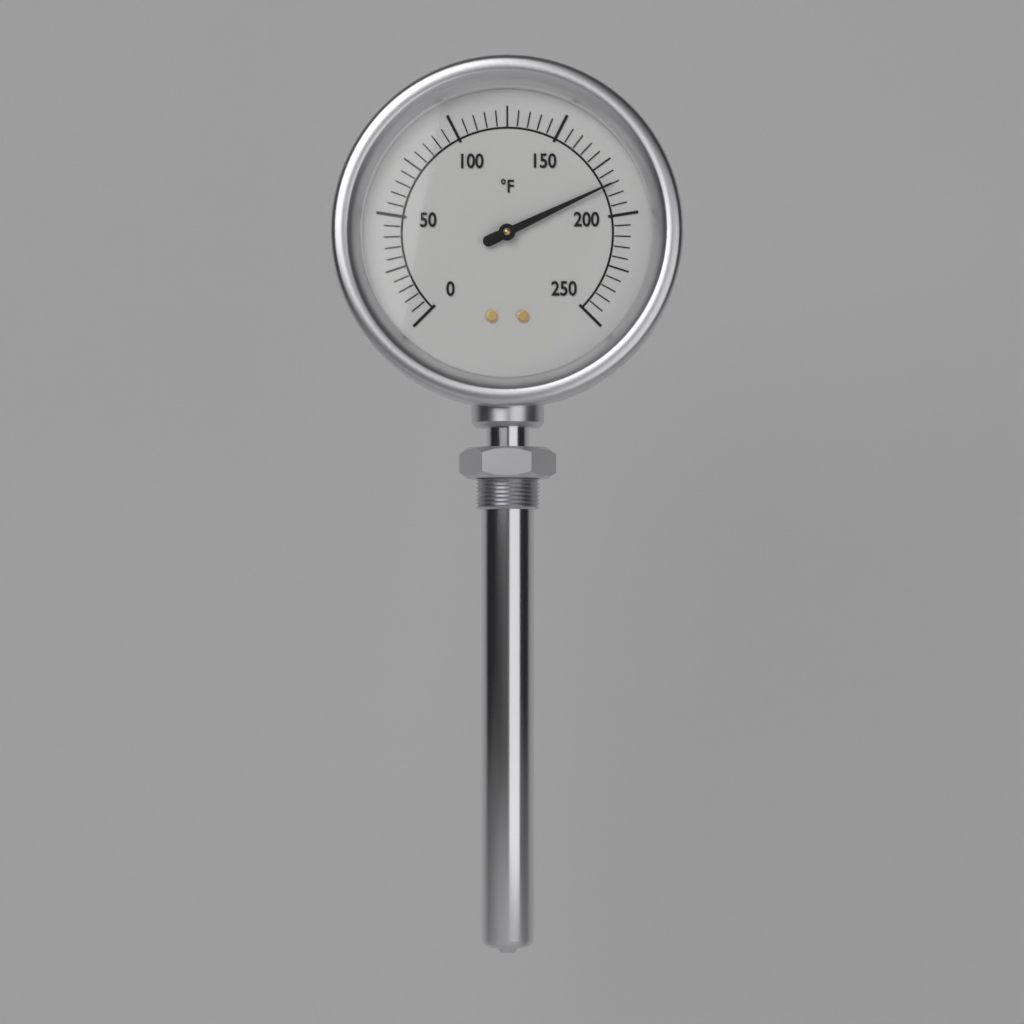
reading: 185 °F
